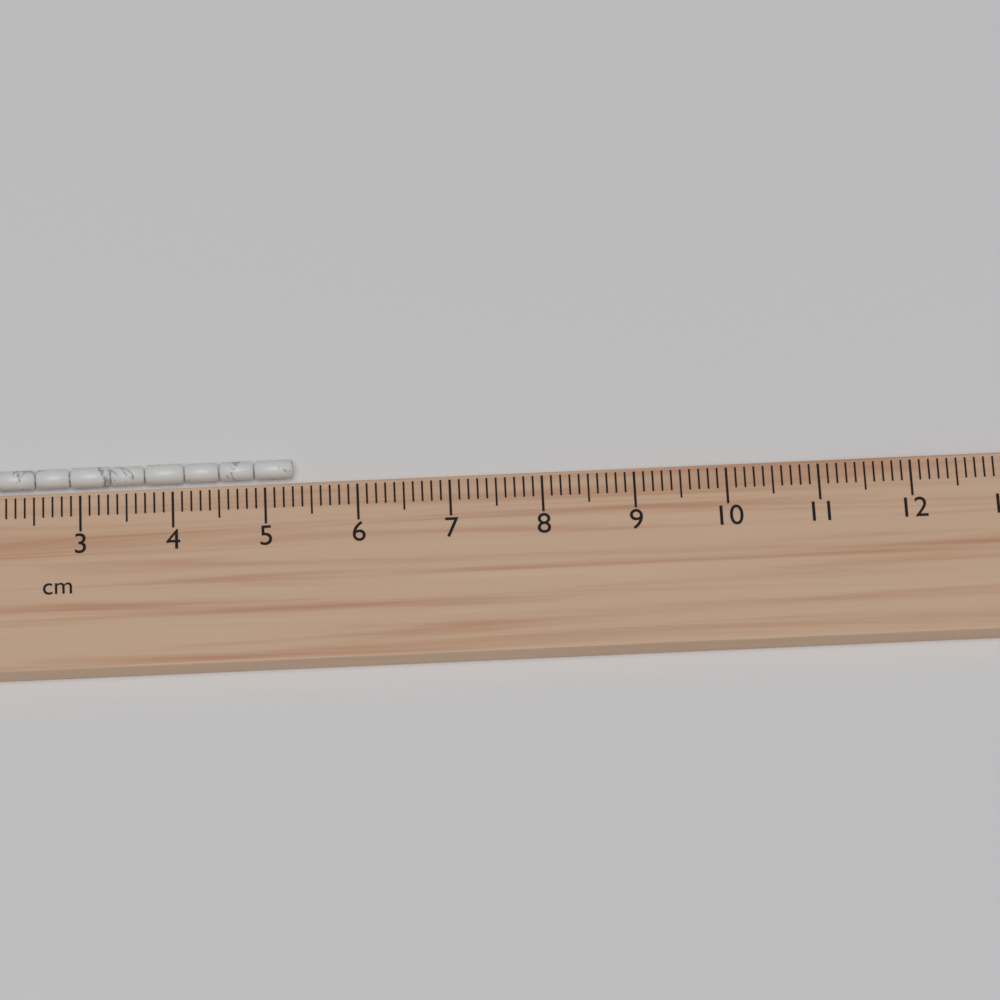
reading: 5.3 cm
